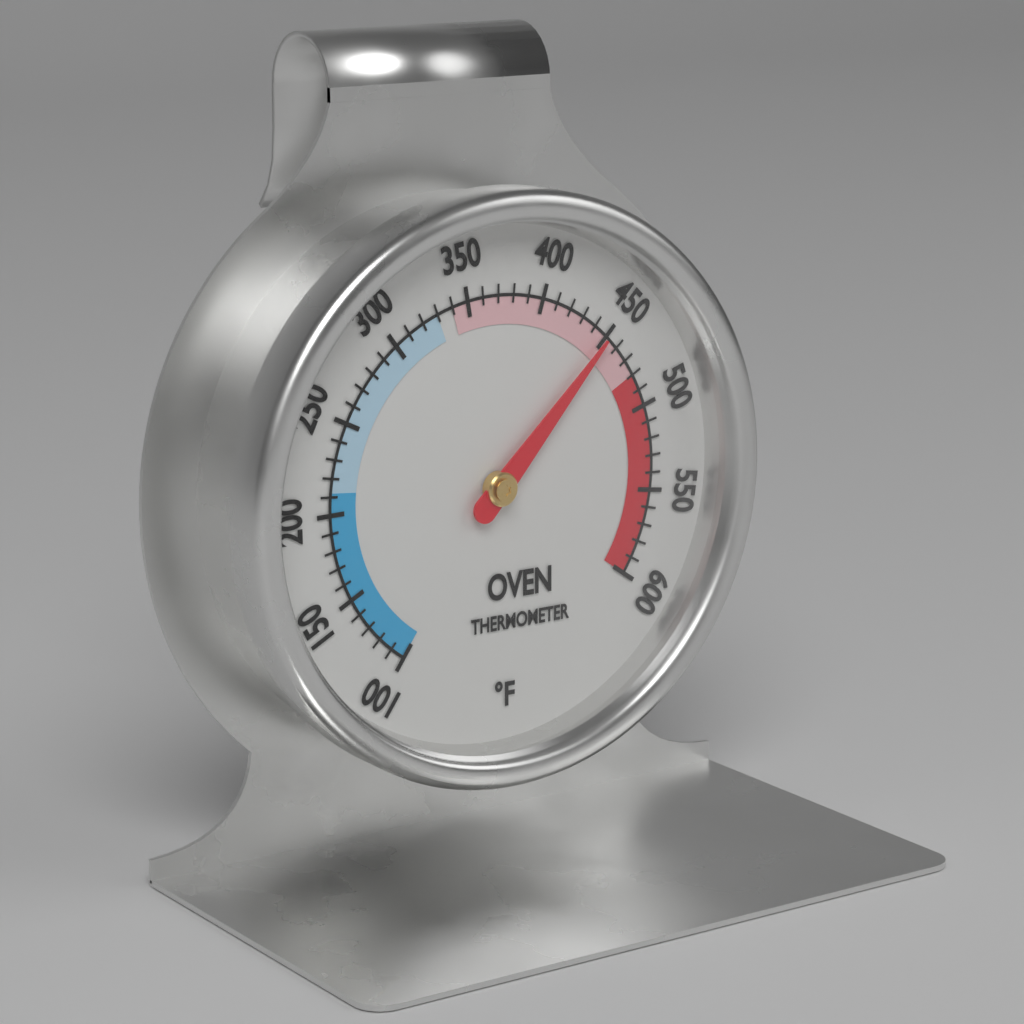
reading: 450 °F
